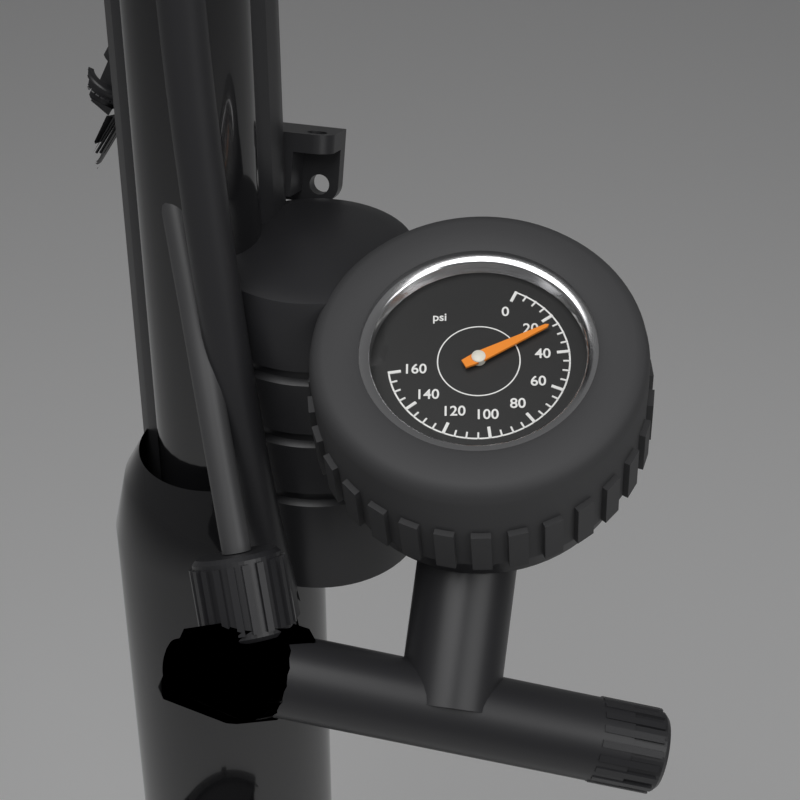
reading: 25 psi
